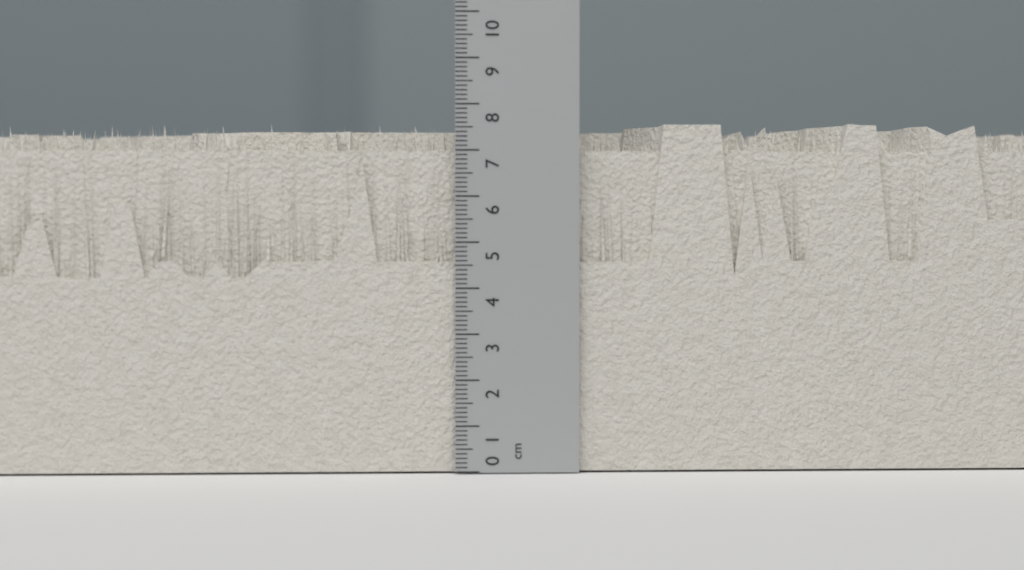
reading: 7.6 cm
